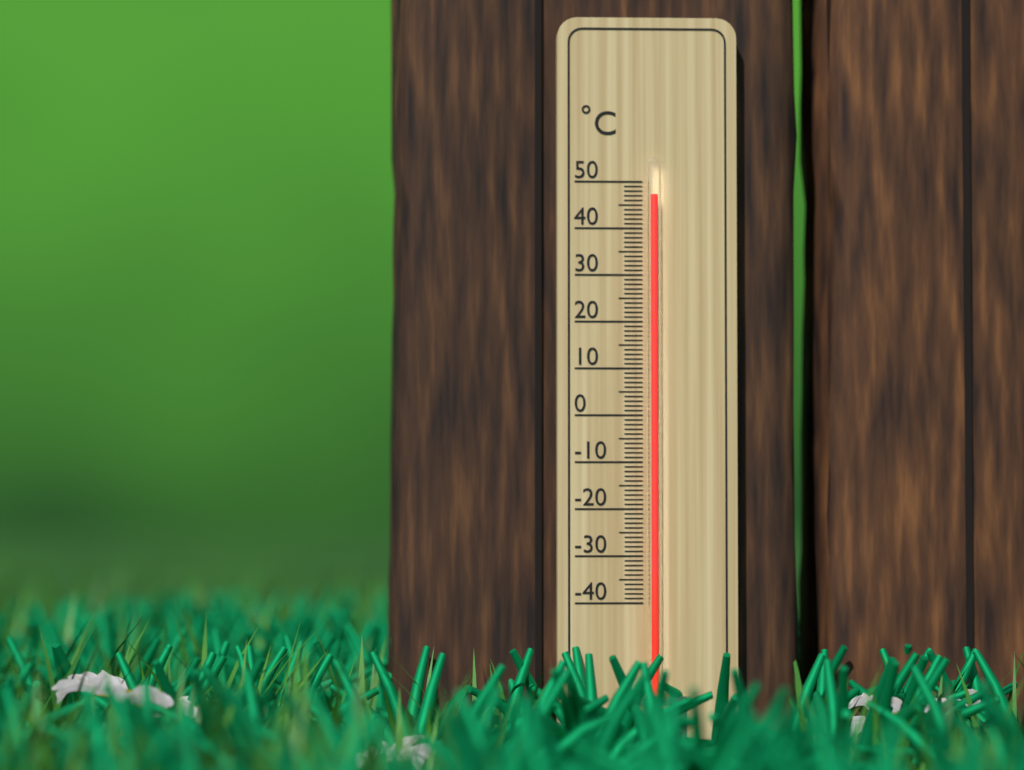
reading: 47 °C
